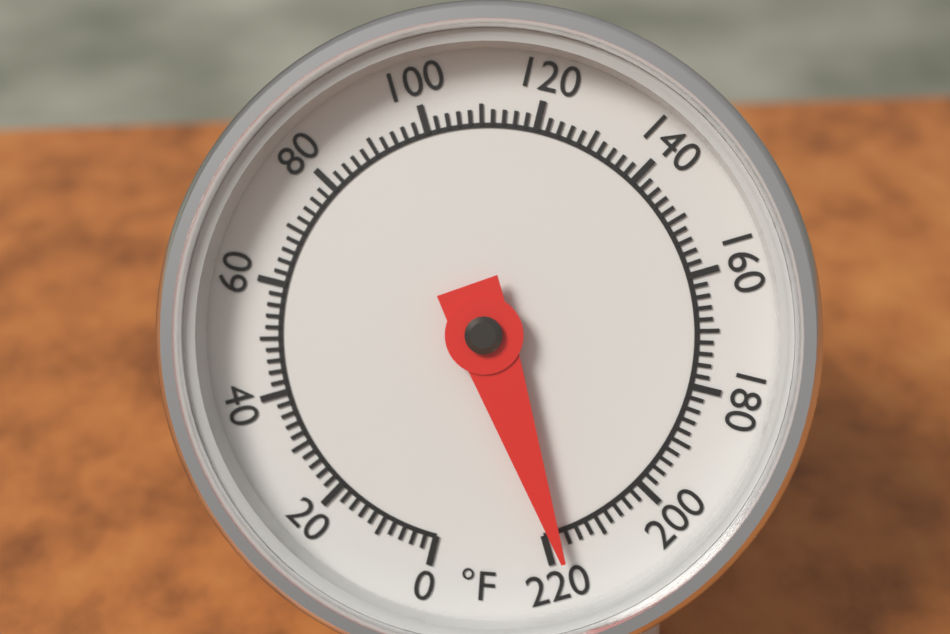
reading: 218 °F
